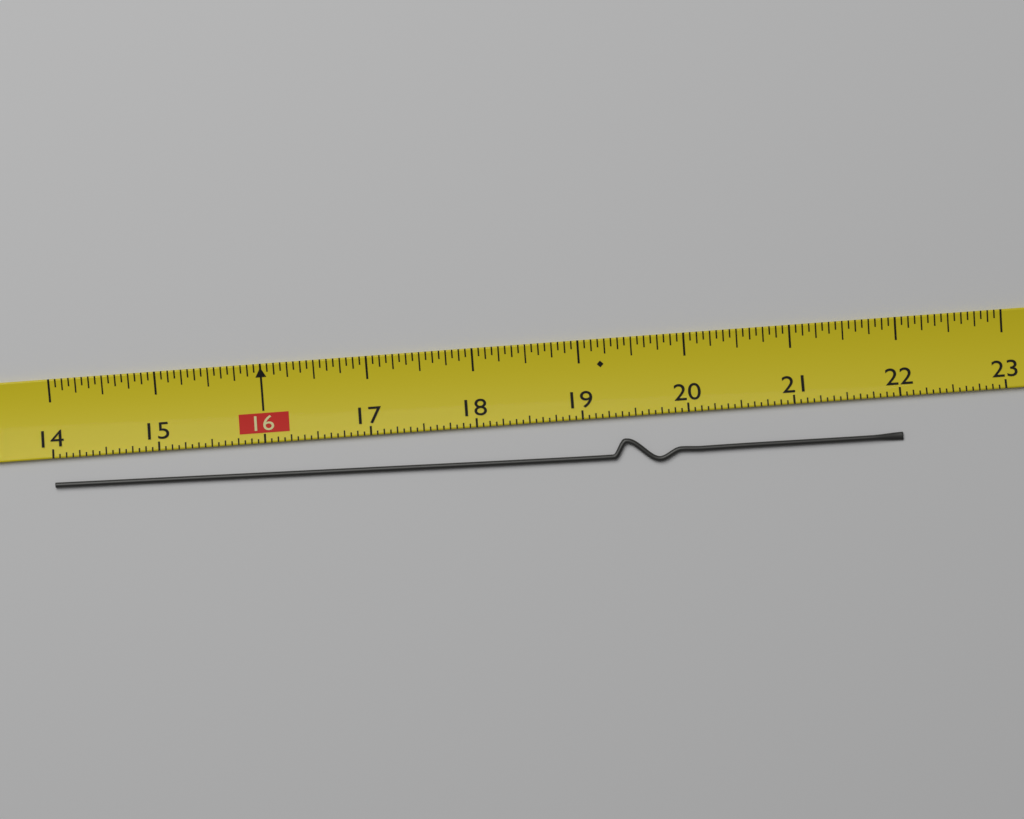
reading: 22.0000 (no unit)
